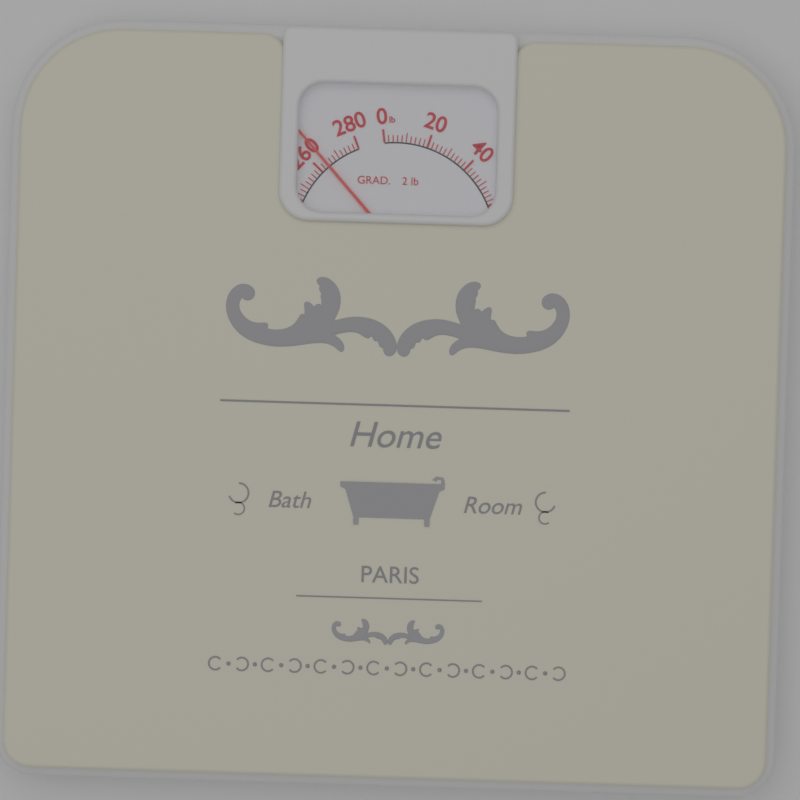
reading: 264 lb
